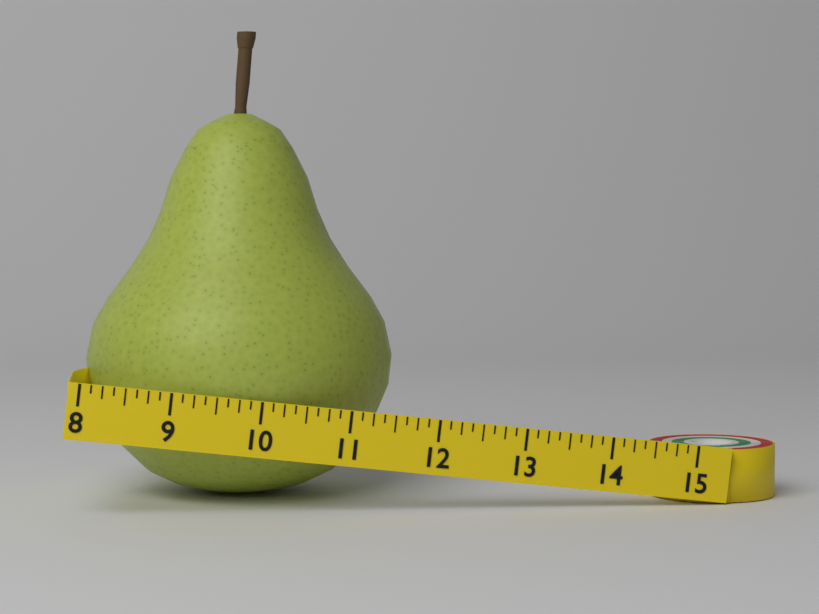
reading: 11.625 (no unit)
